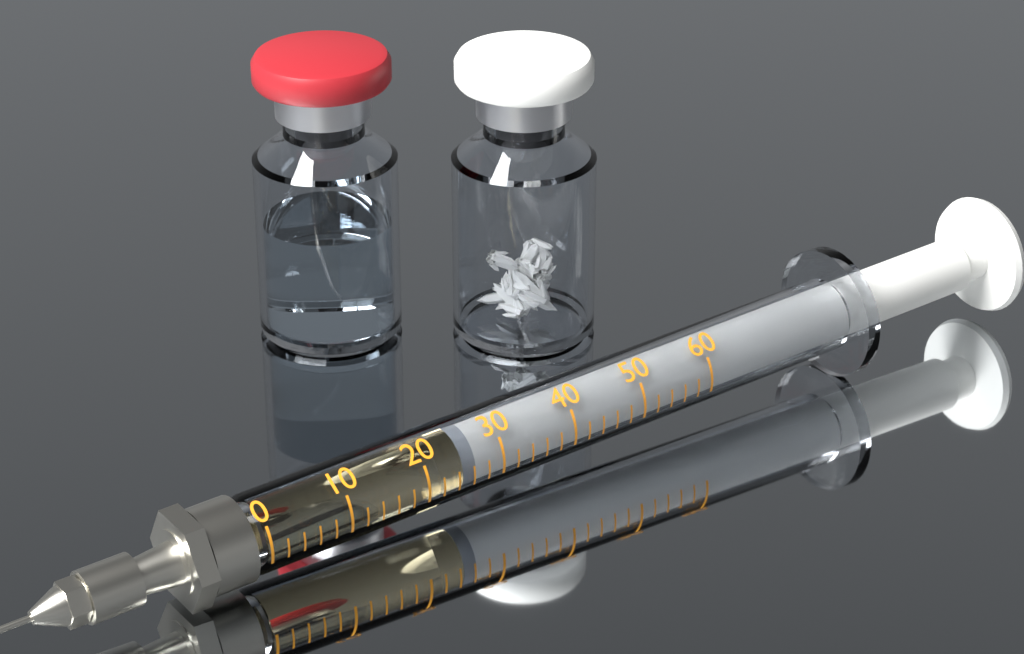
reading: 25 (no unit)
